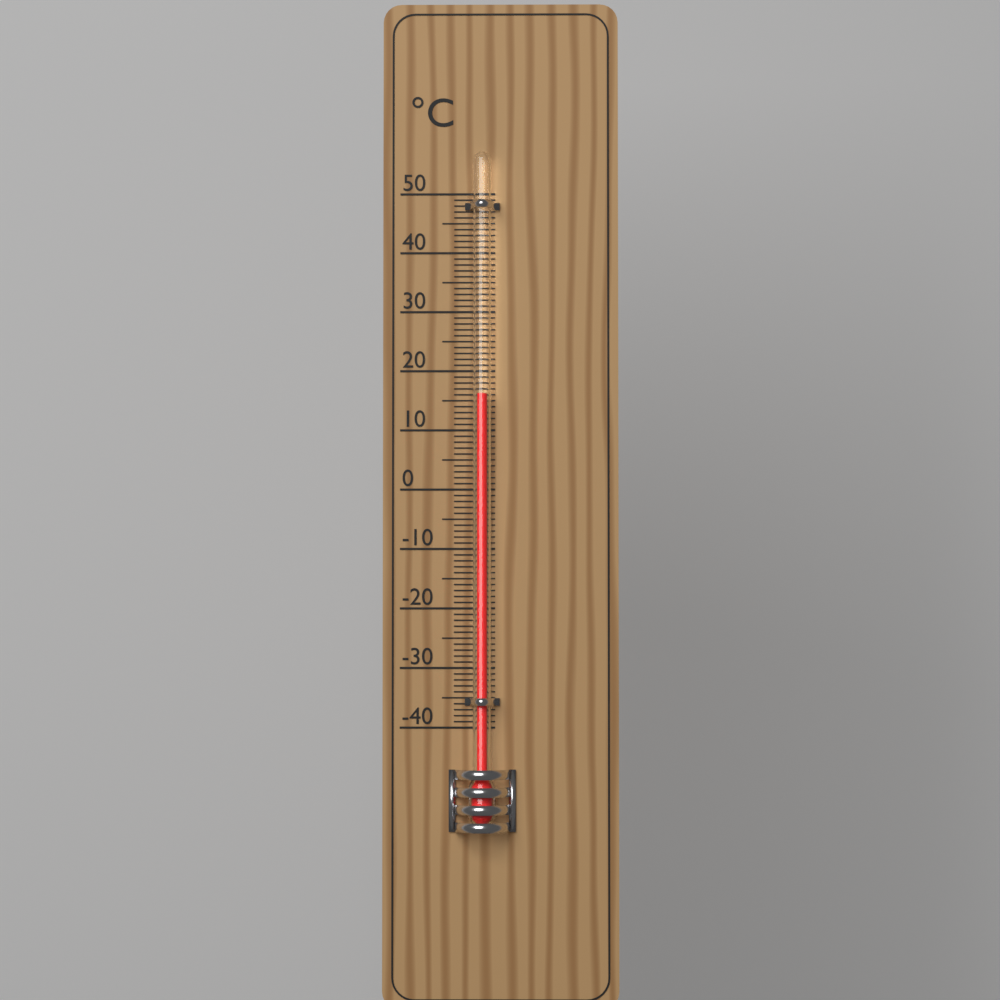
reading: 16 °C
